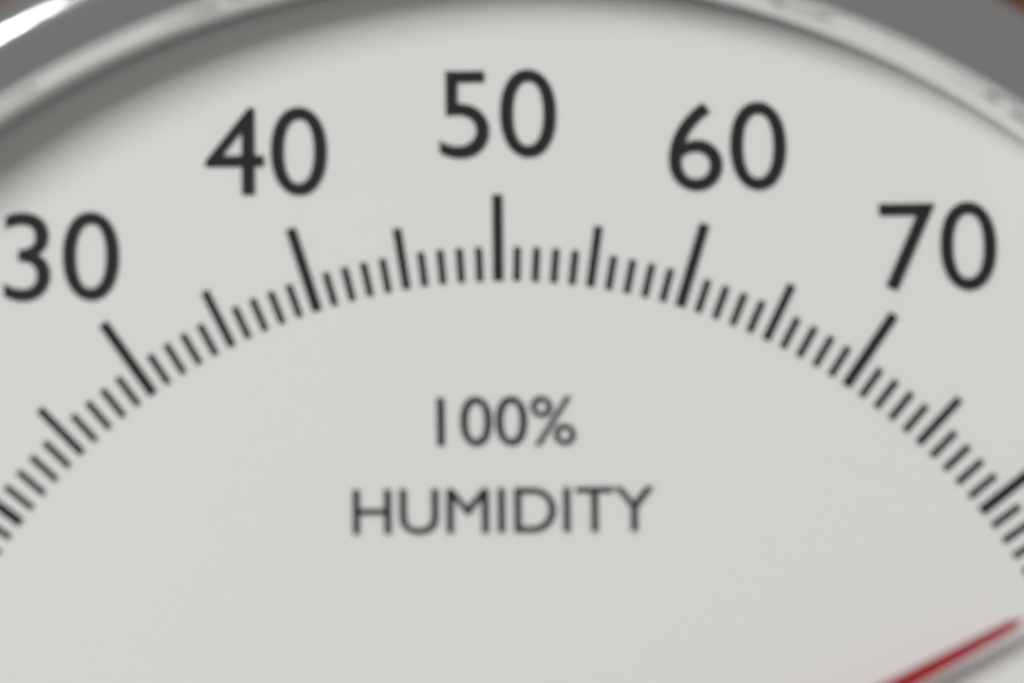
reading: 86 %
